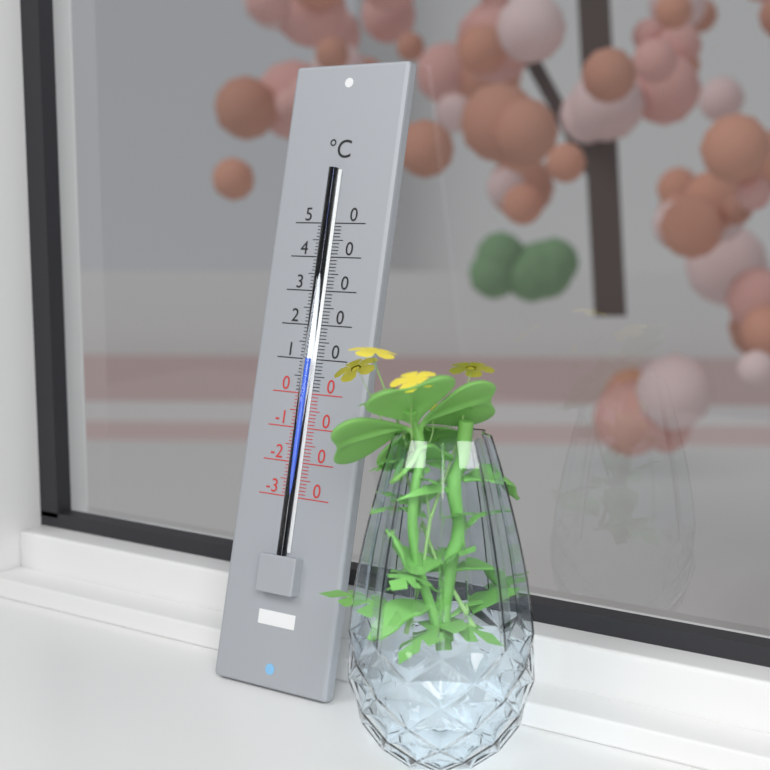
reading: 10 °C
